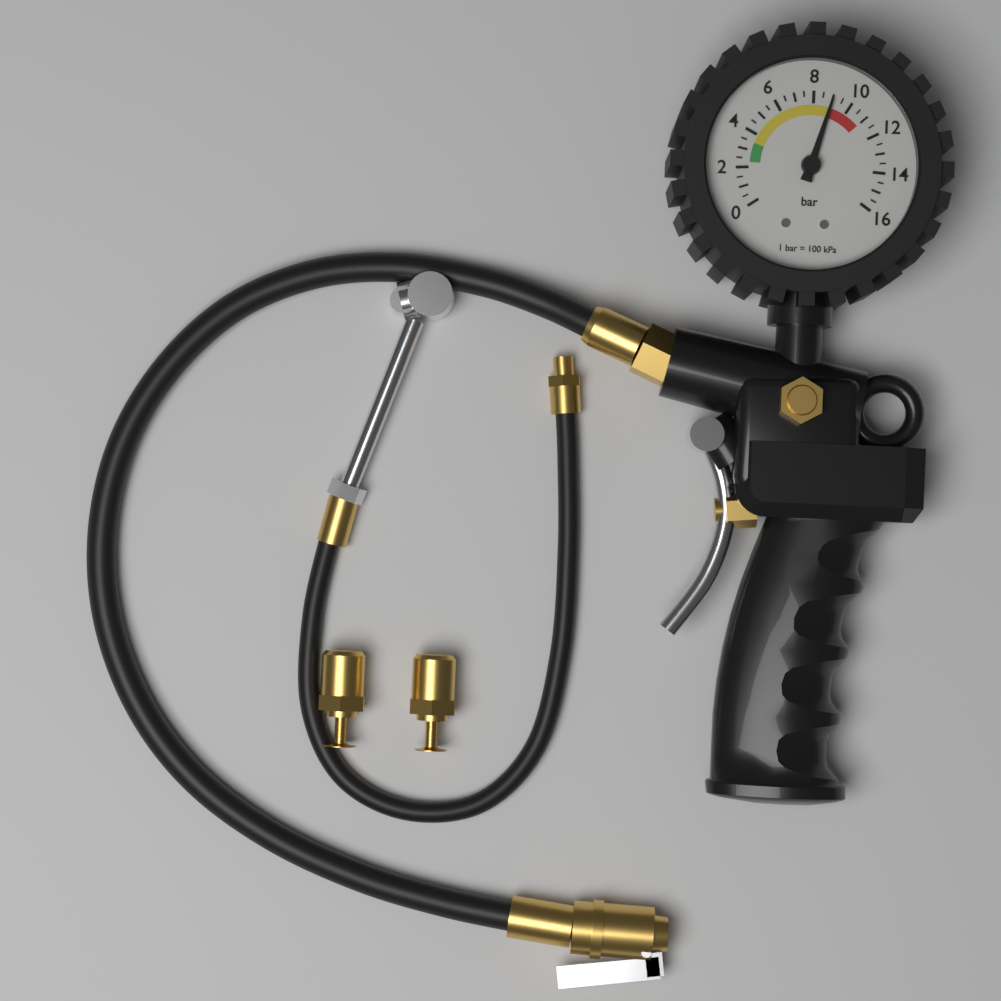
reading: 9.0 bar
